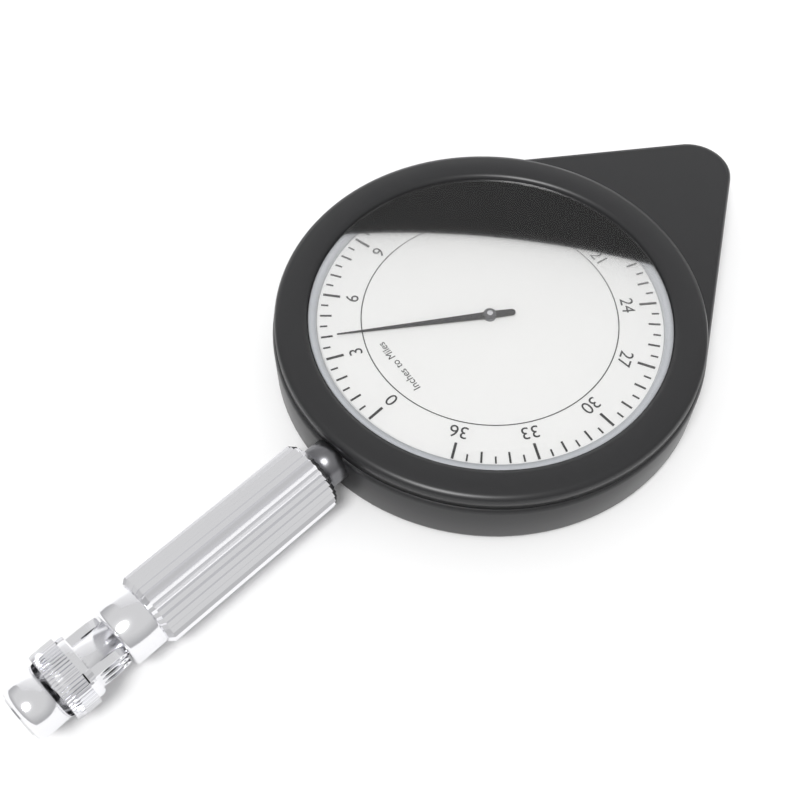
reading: 4.0 miles
